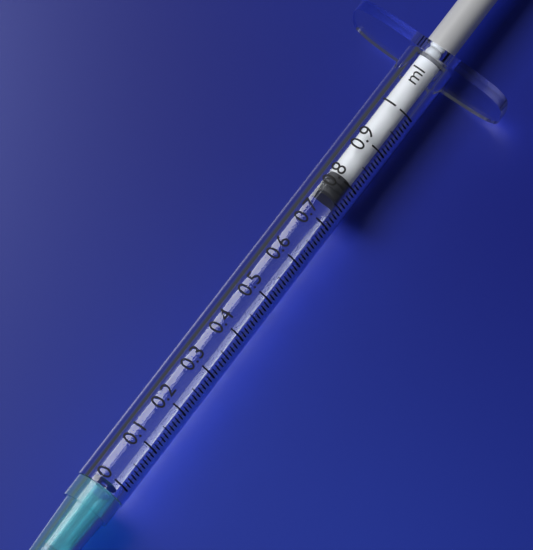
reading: 0.76 ml
